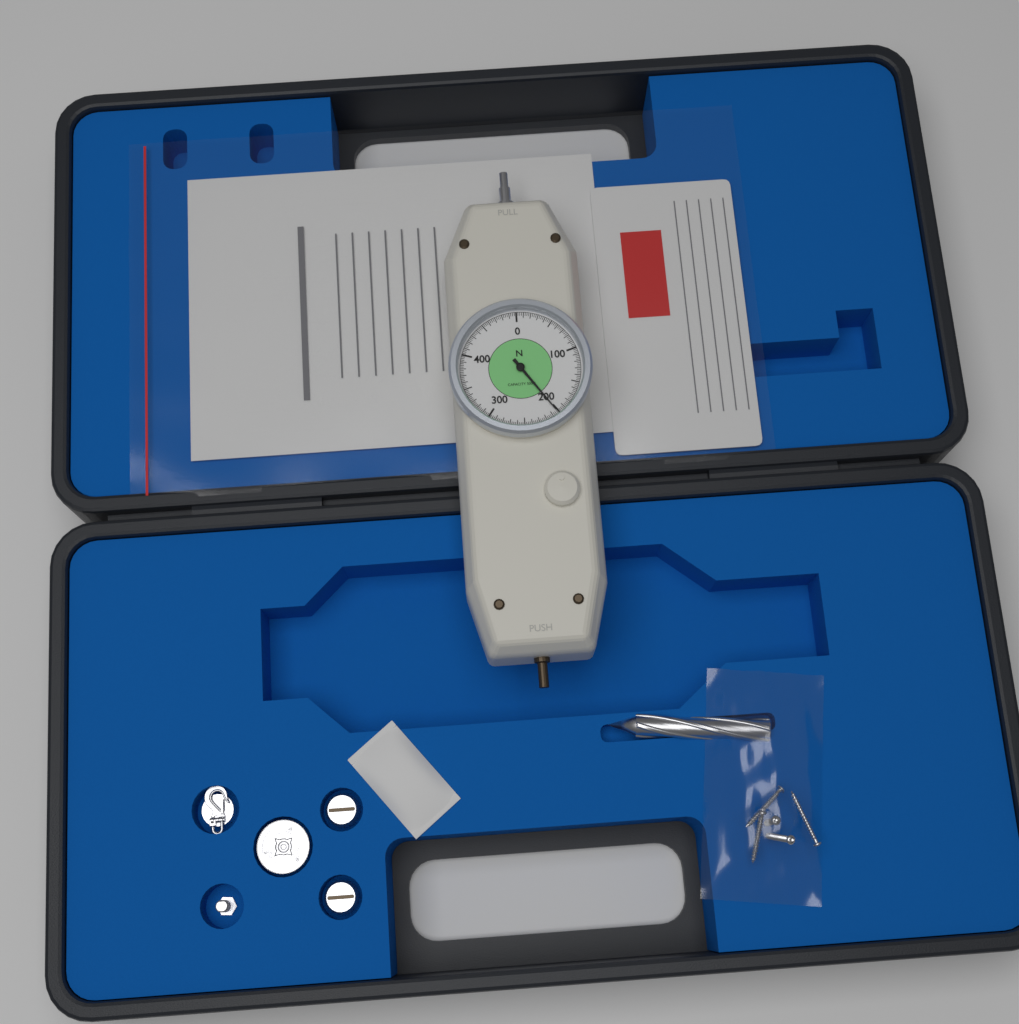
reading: 202.5 N
